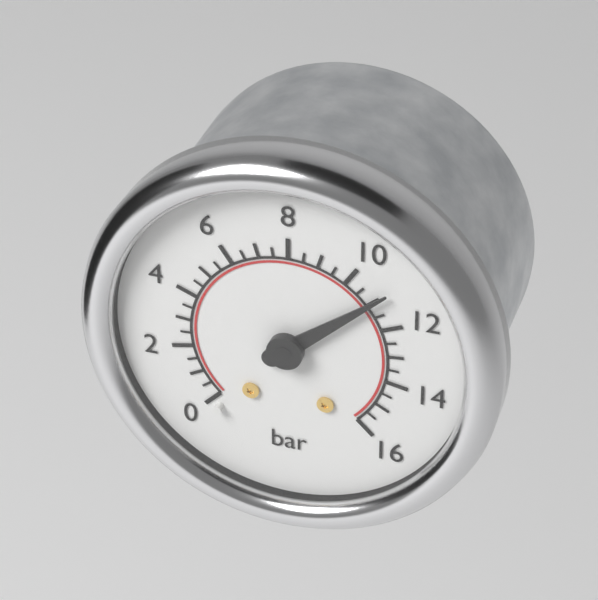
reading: 11.0 bar
